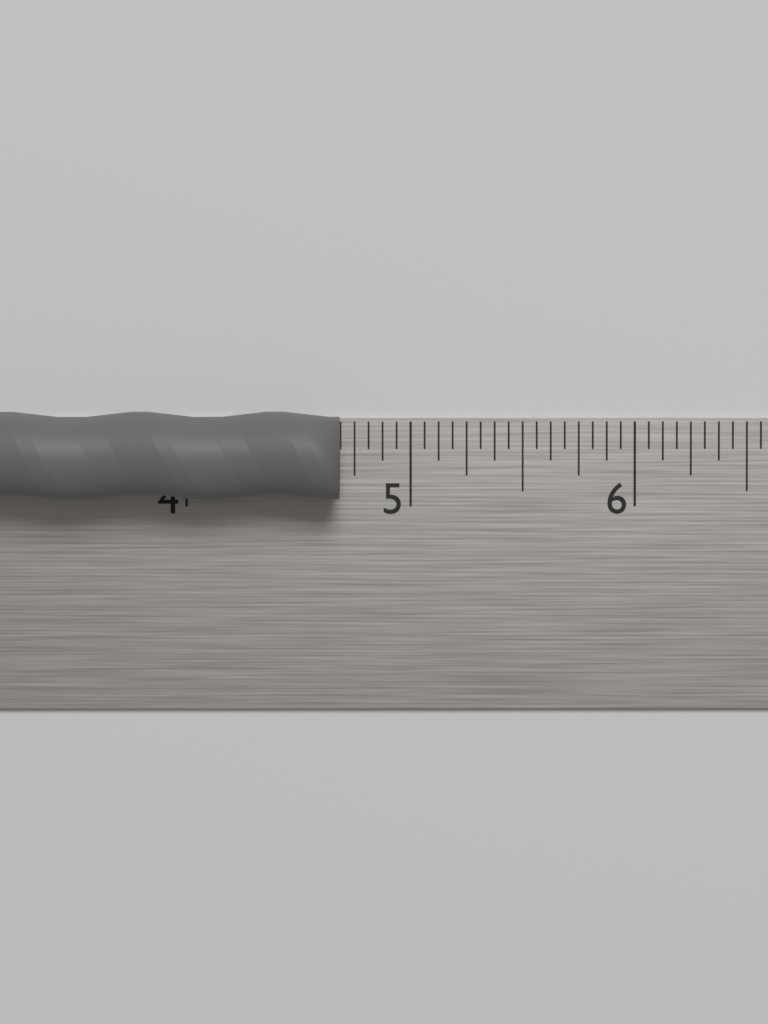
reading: 4.6875 in
